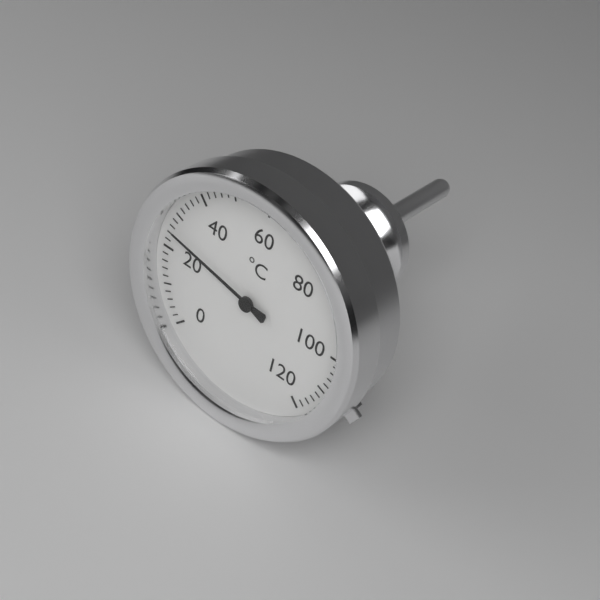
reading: 25 °C
